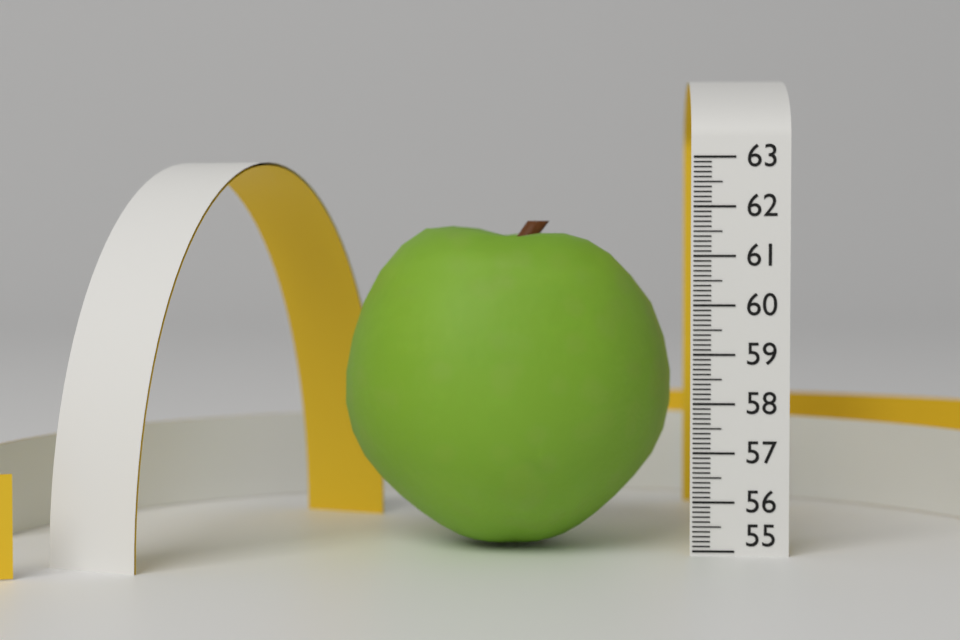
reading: 61.7 (no unit)
